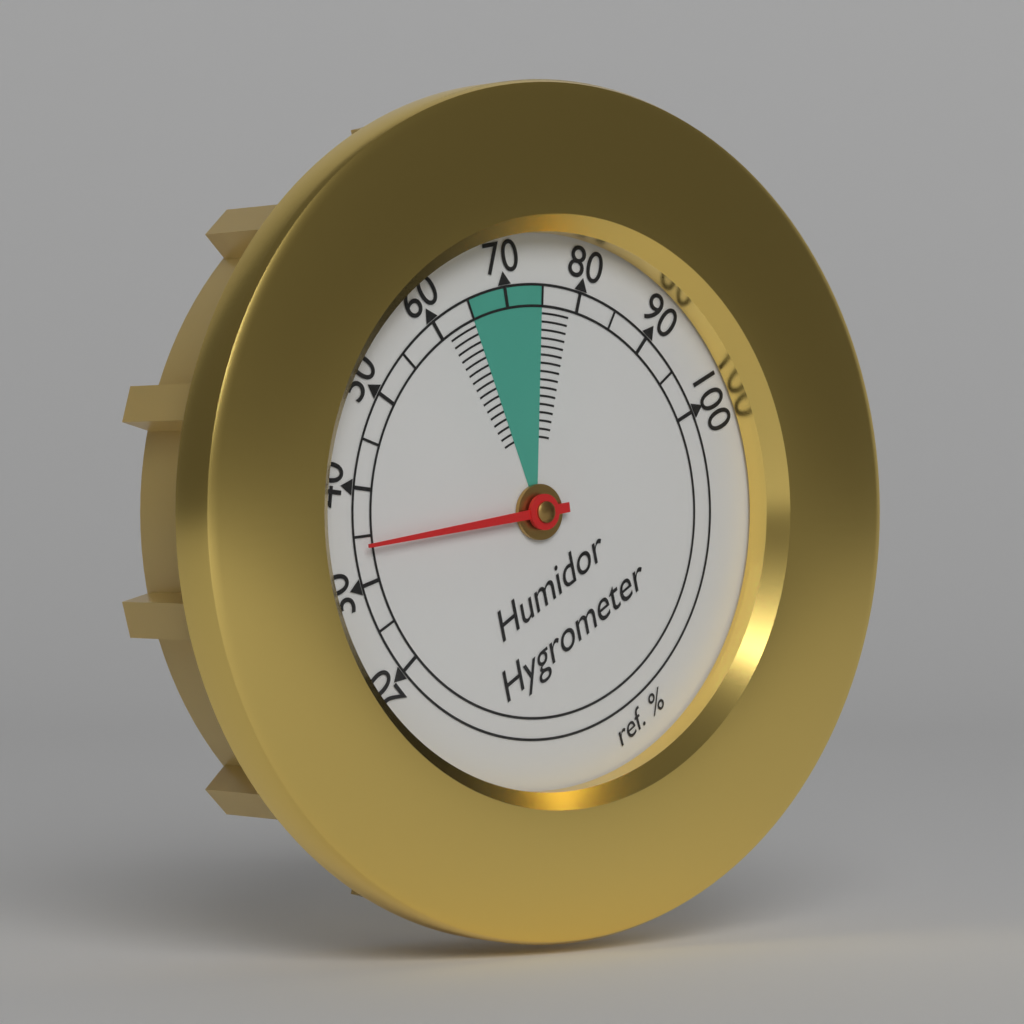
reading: 34 %
